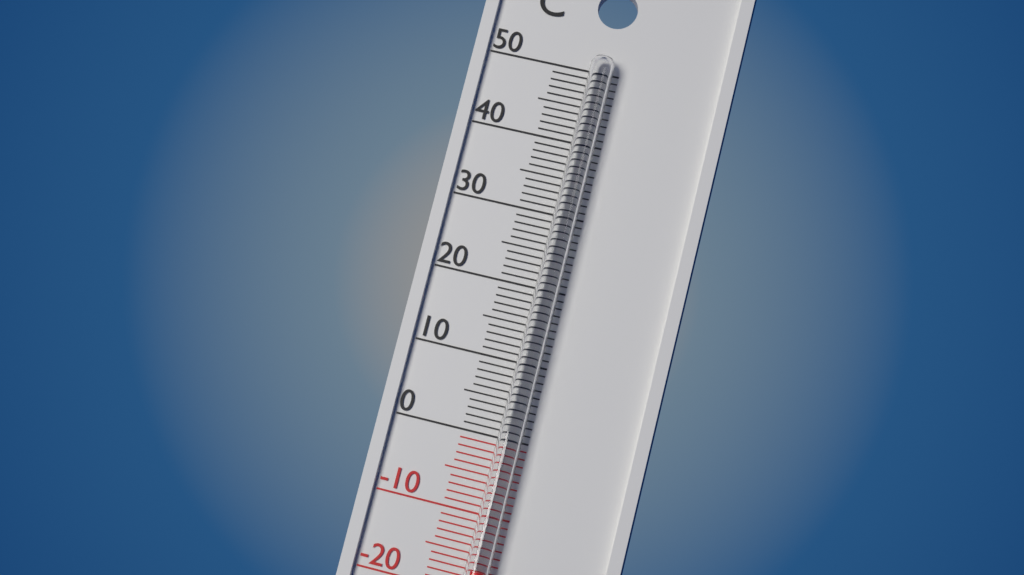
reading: -17 °C
